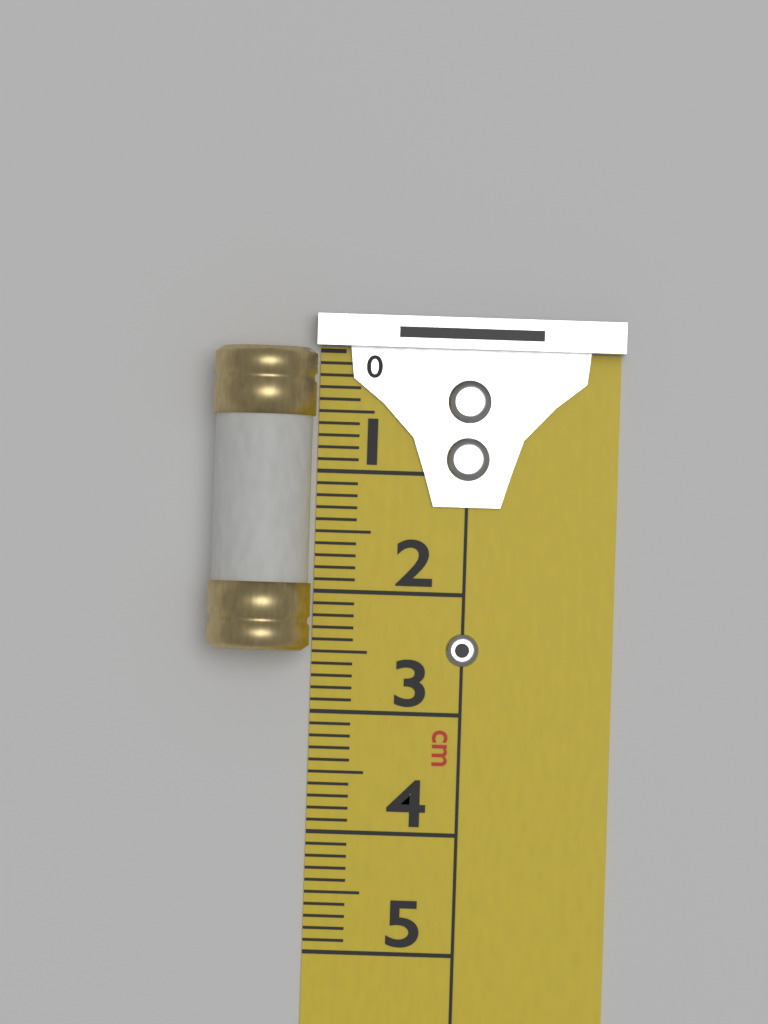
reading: 2.5 cm
